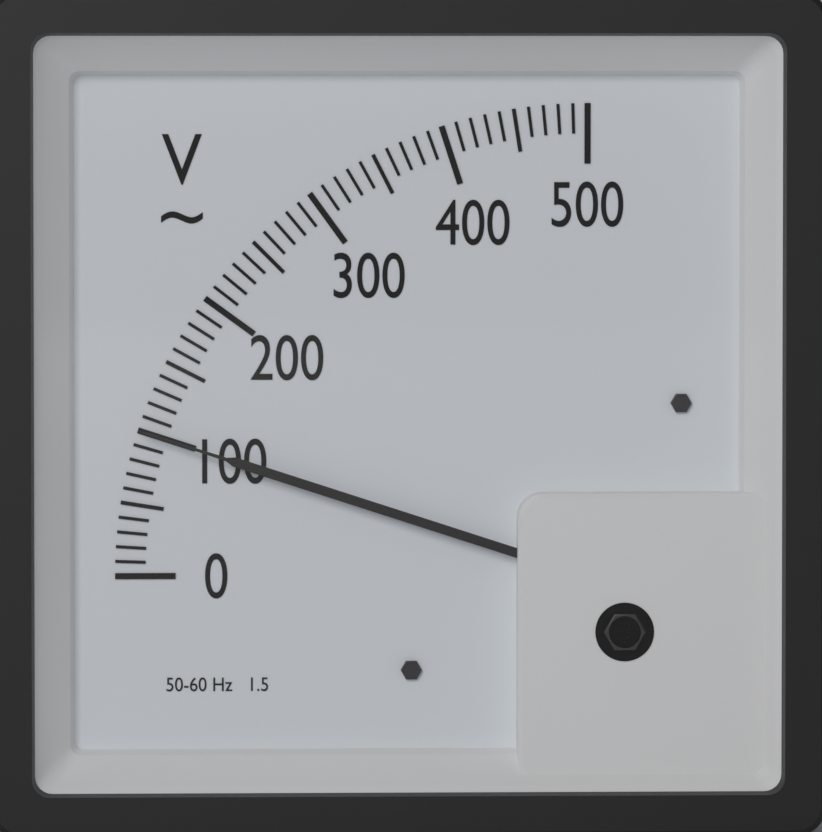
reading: 100 V
